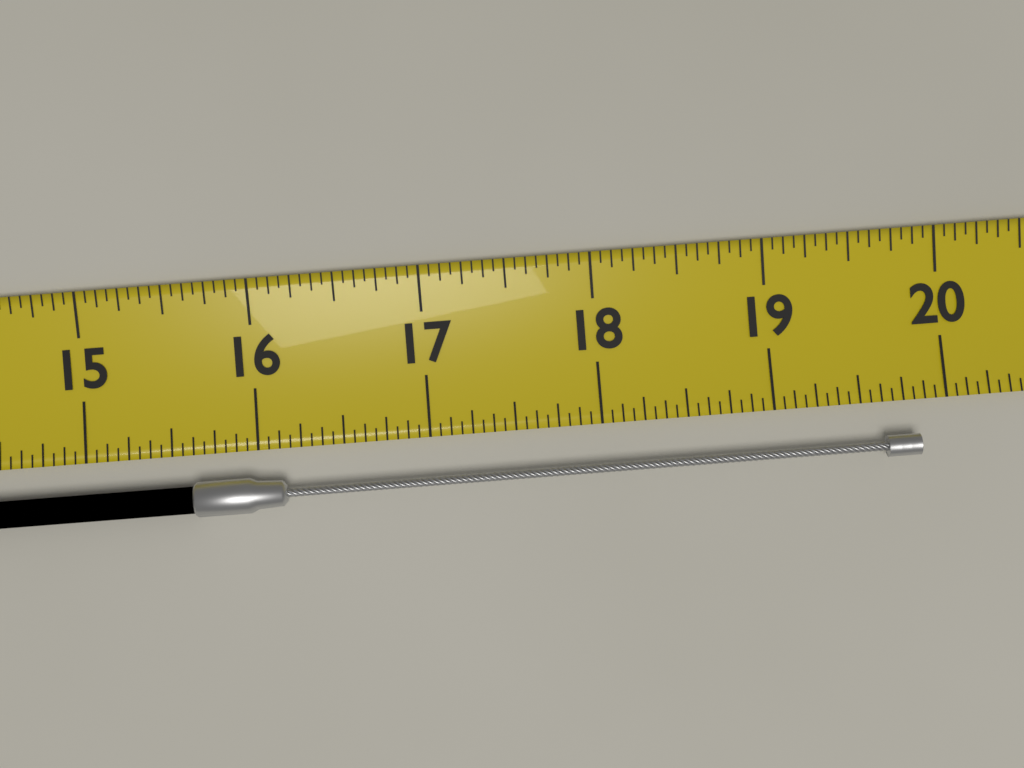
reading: 19.8125 (no unit)
